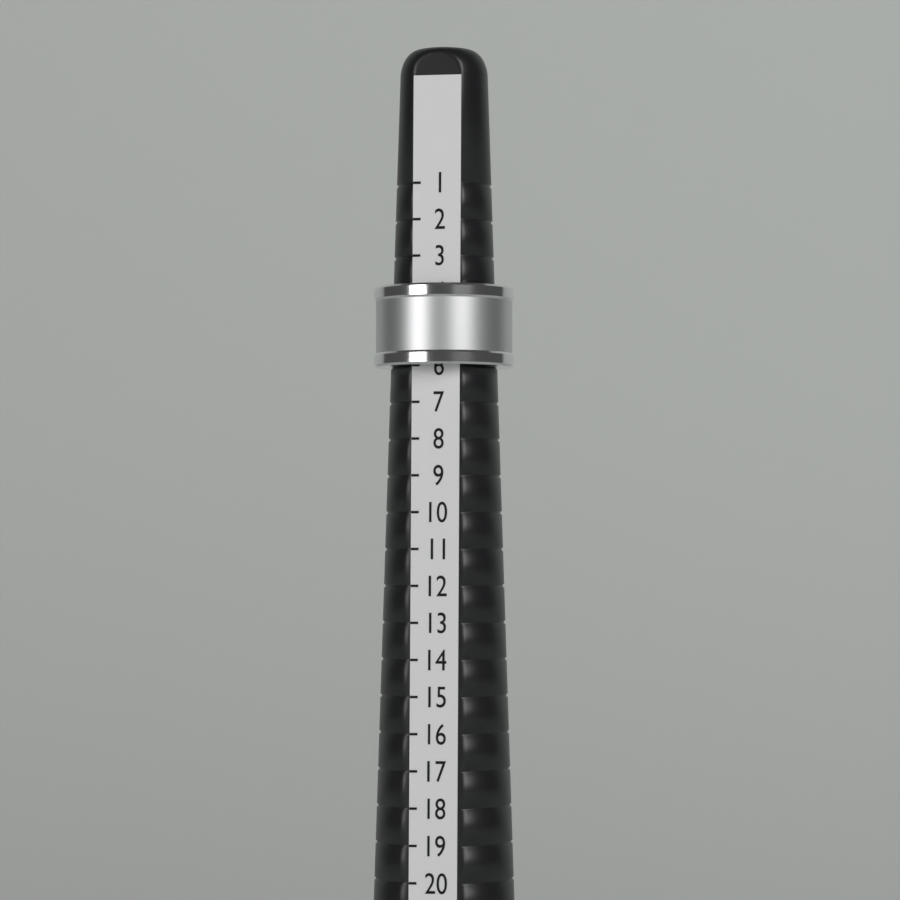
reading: 6 (no unit)
